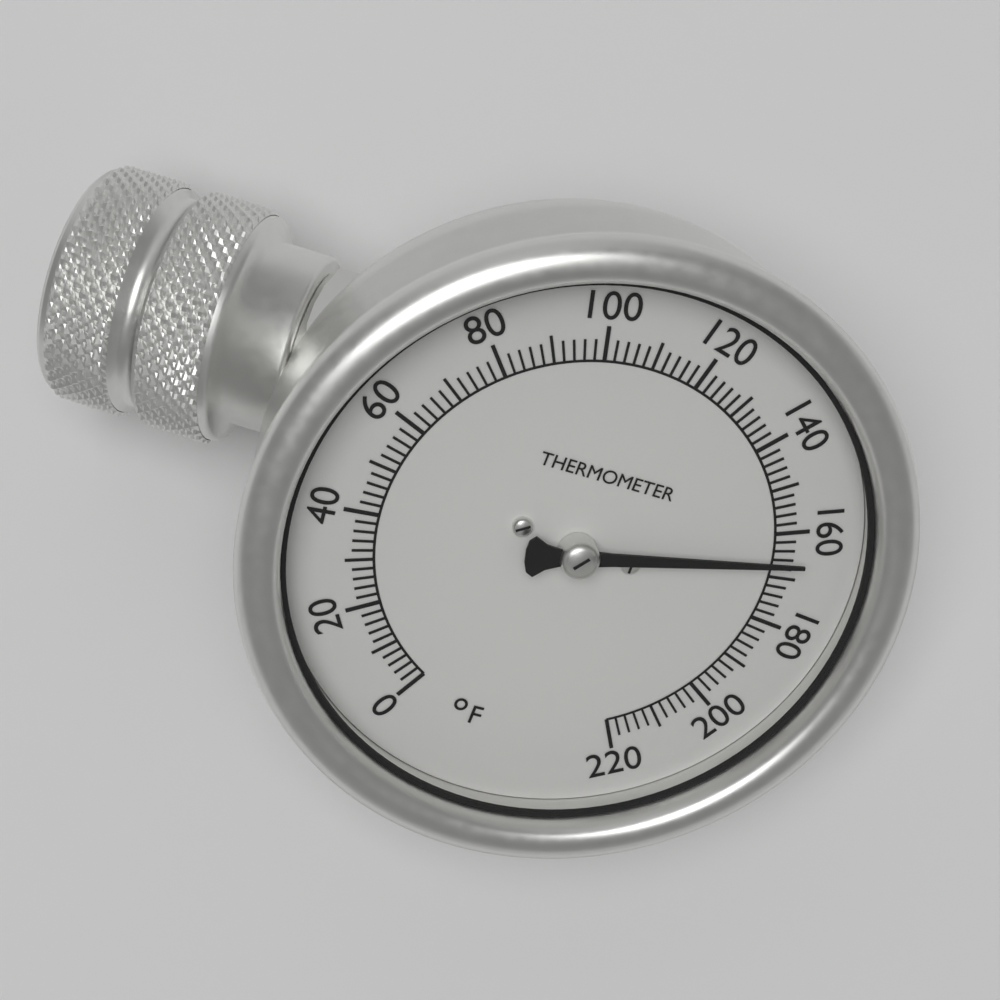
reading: 166 °F
